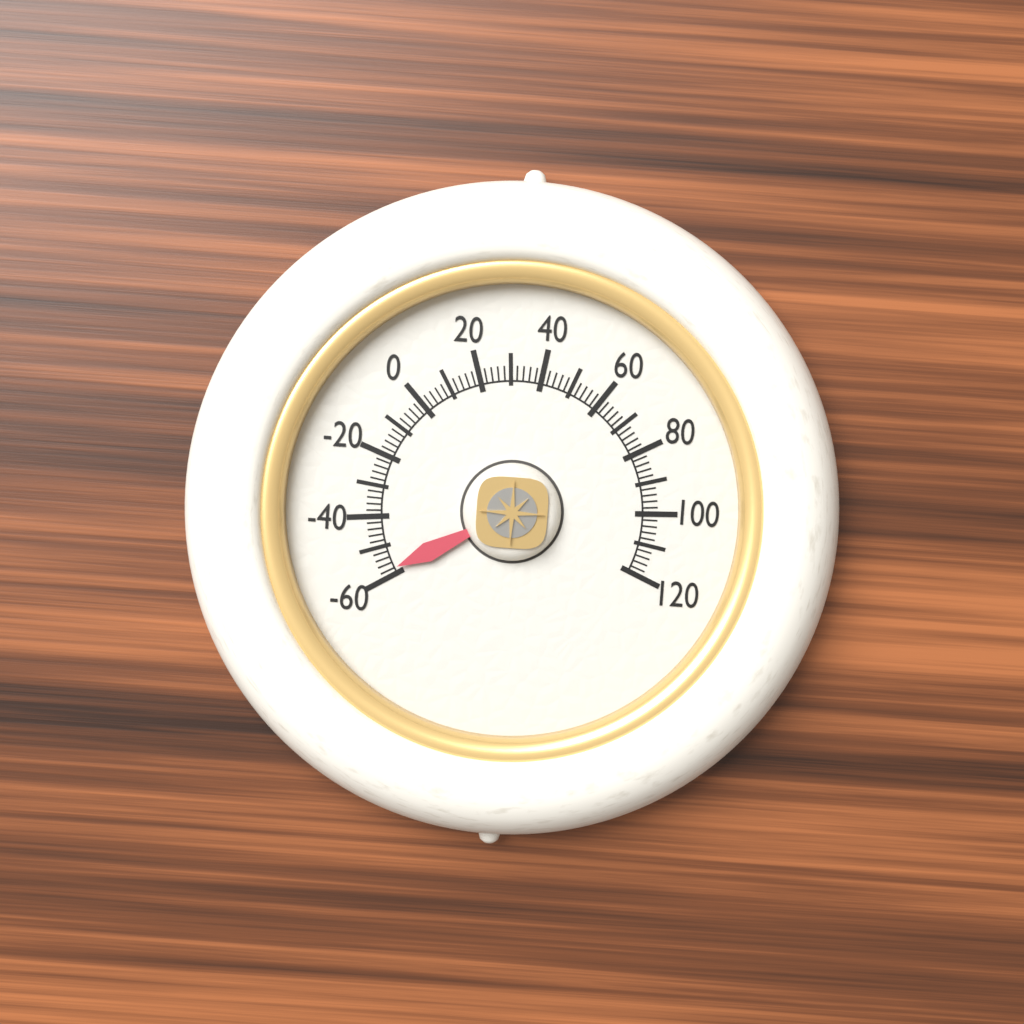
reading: -58 (no unit)
